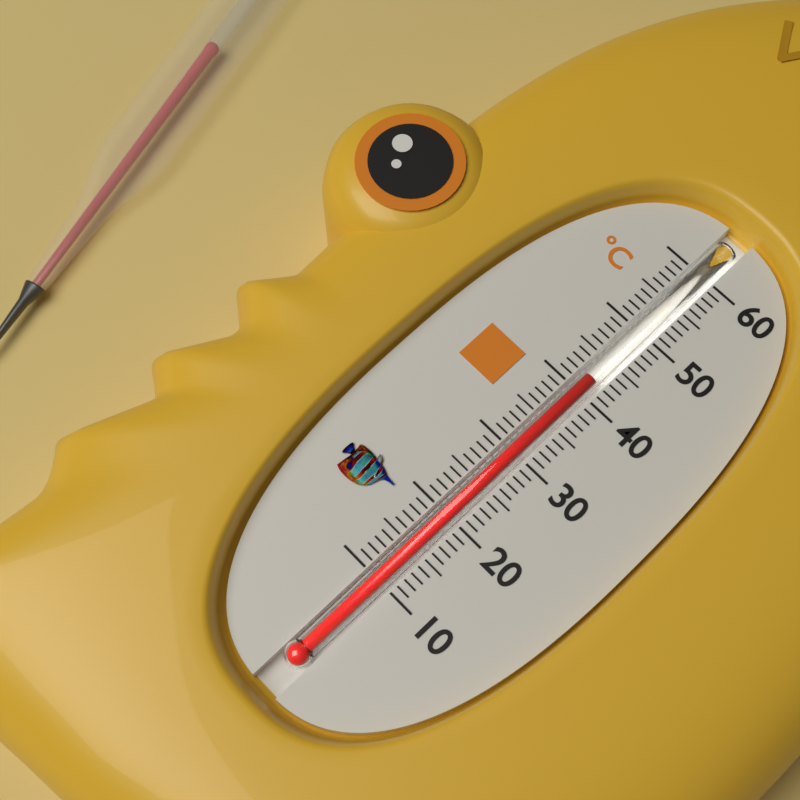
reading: 42 °C
